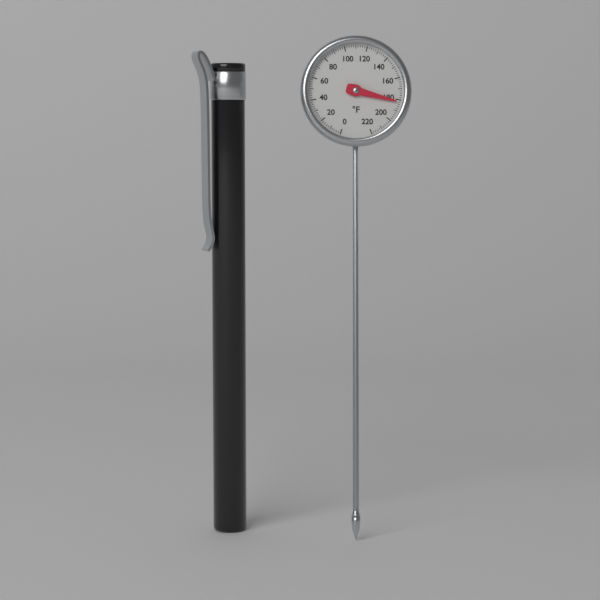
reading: 182 °F
